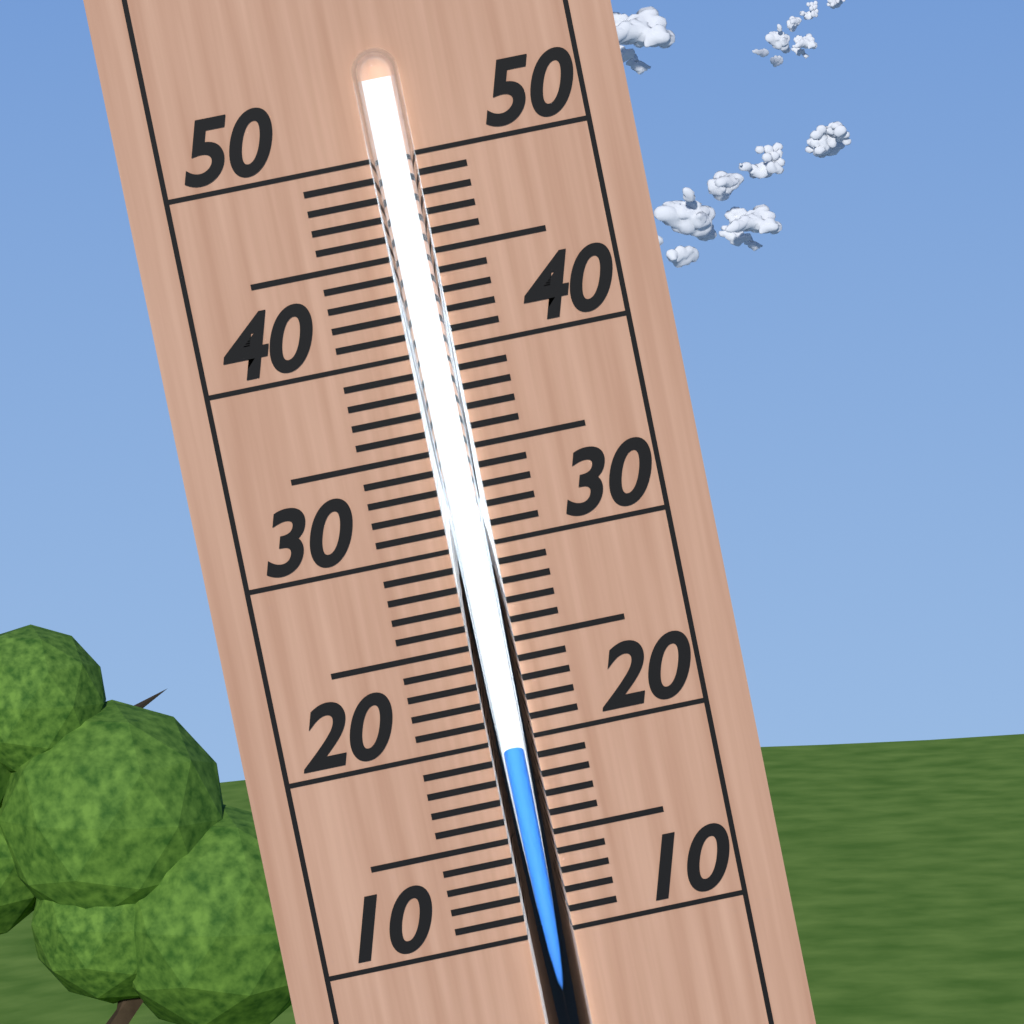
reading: 20 (no unit)
